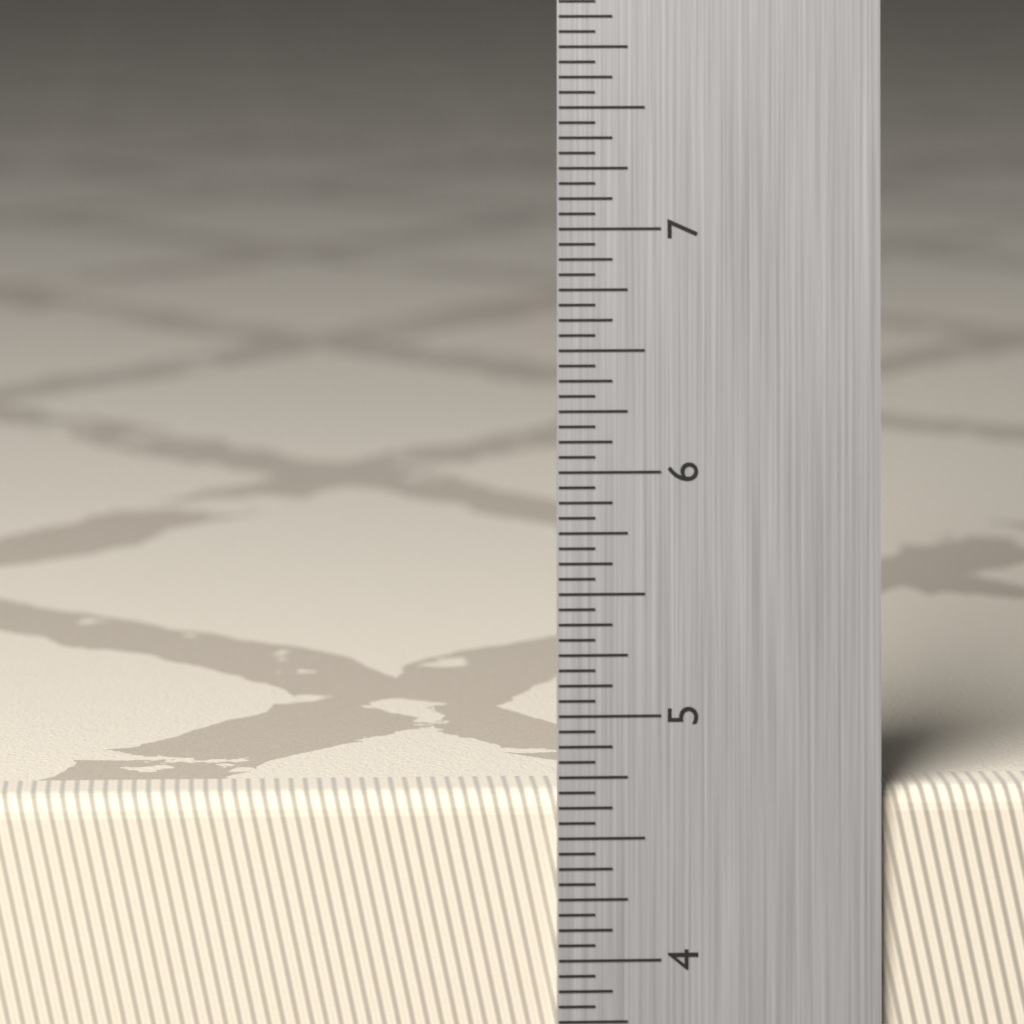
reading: 4.6875 in
